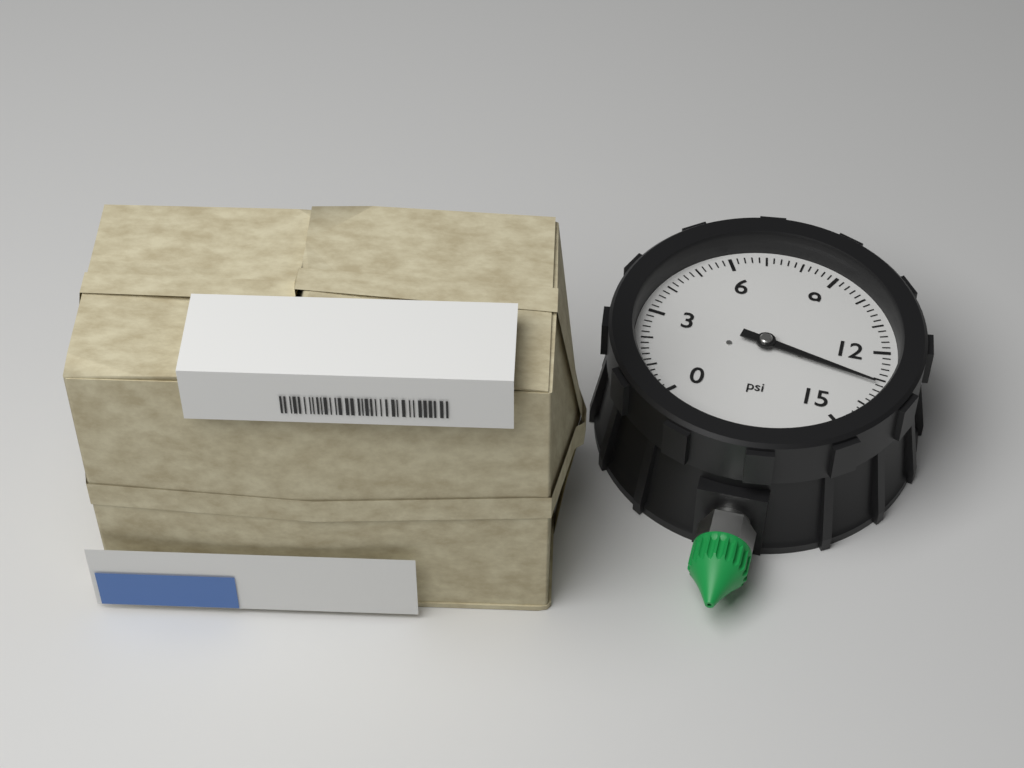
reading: 13.2 psi
